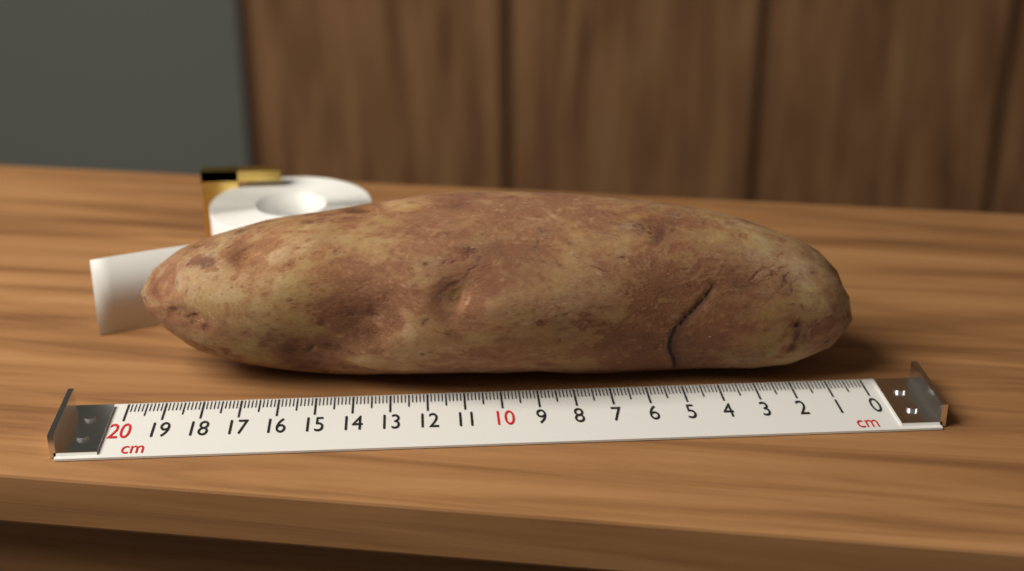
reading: 19.8 cm
